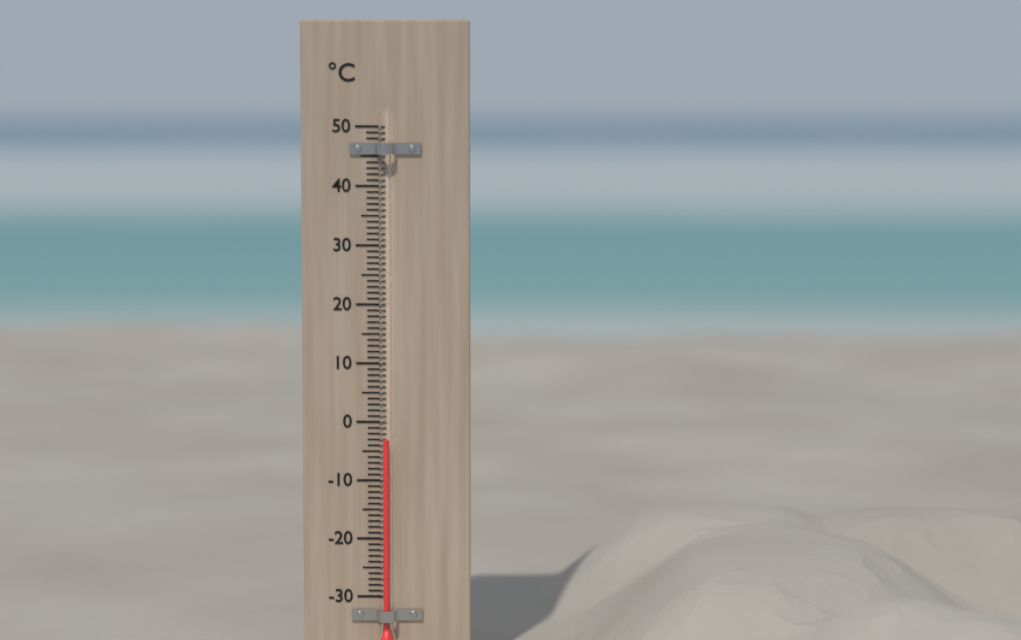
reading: -3 °C
